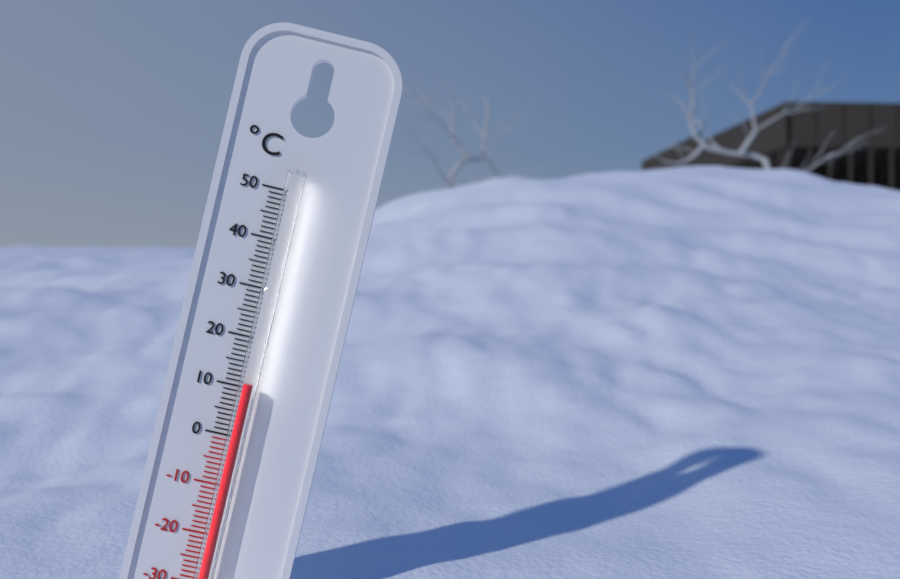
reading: 11 °C
